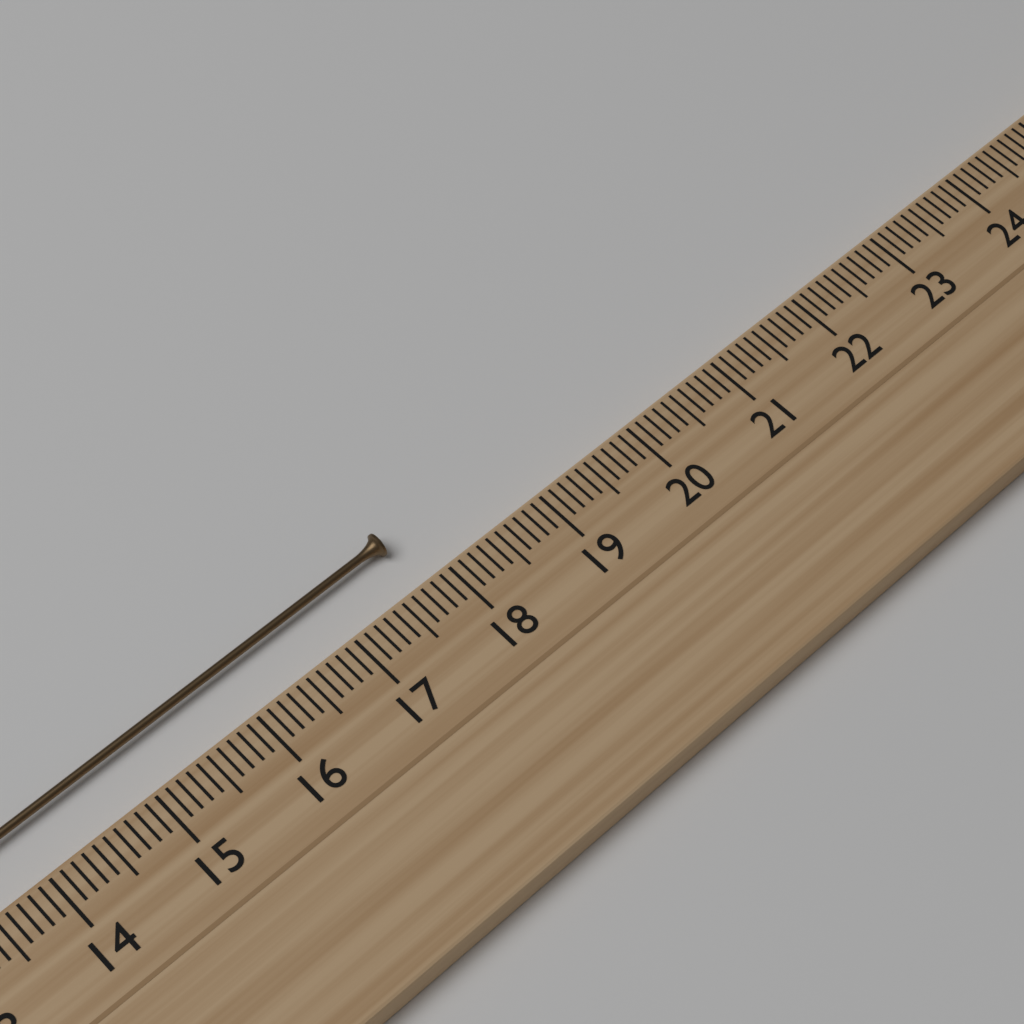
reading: 17.8 cm
